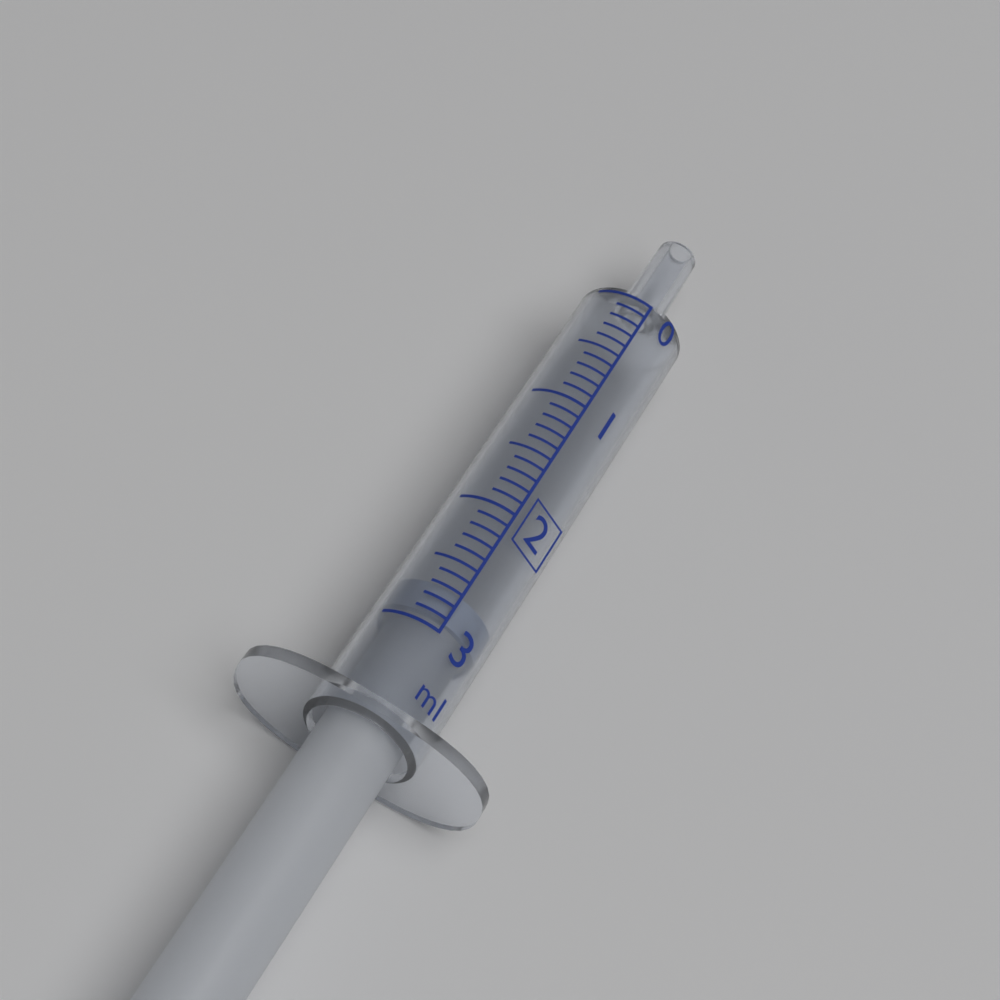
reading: 2.7 ml
